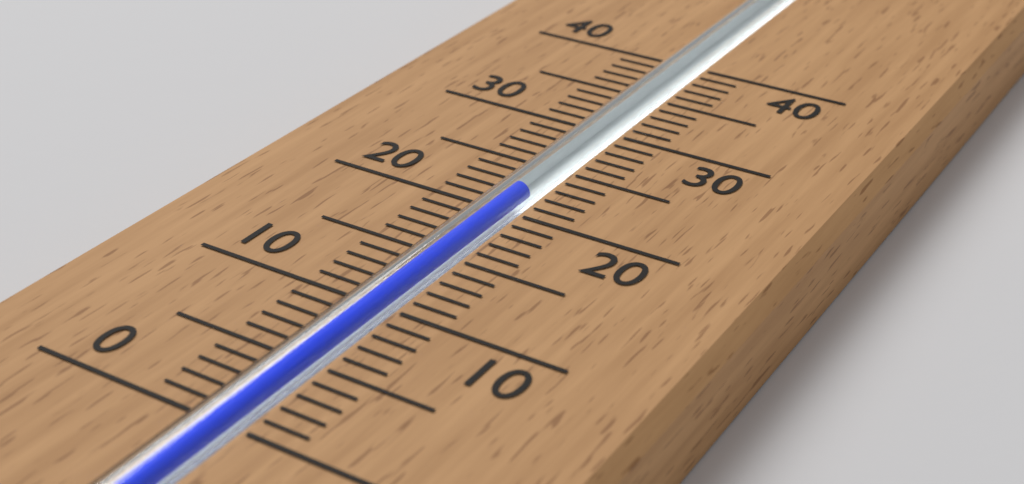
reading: 22 (no unit)
